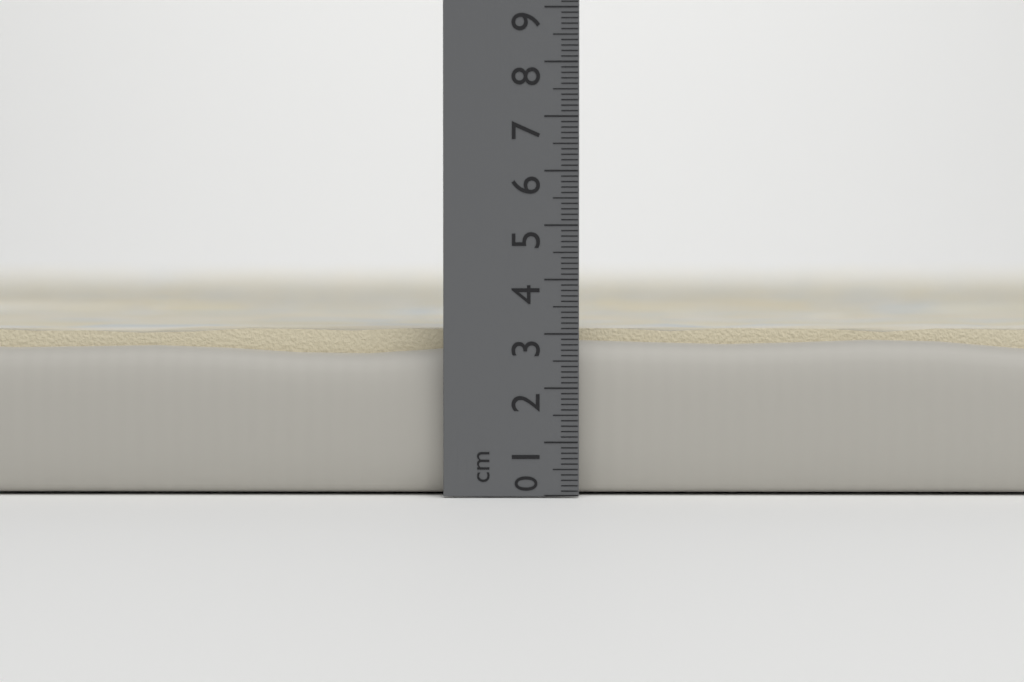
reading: 3.2 cm
